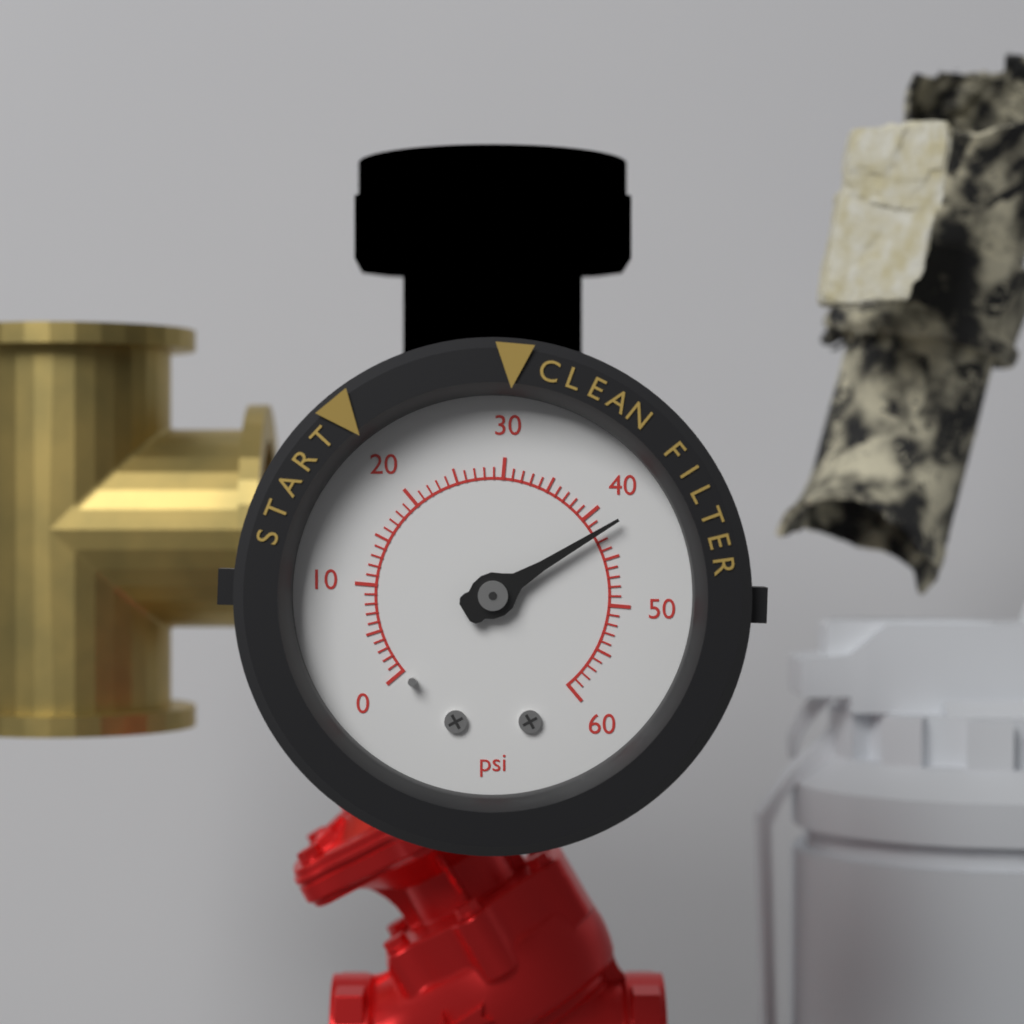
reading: 42 psi
